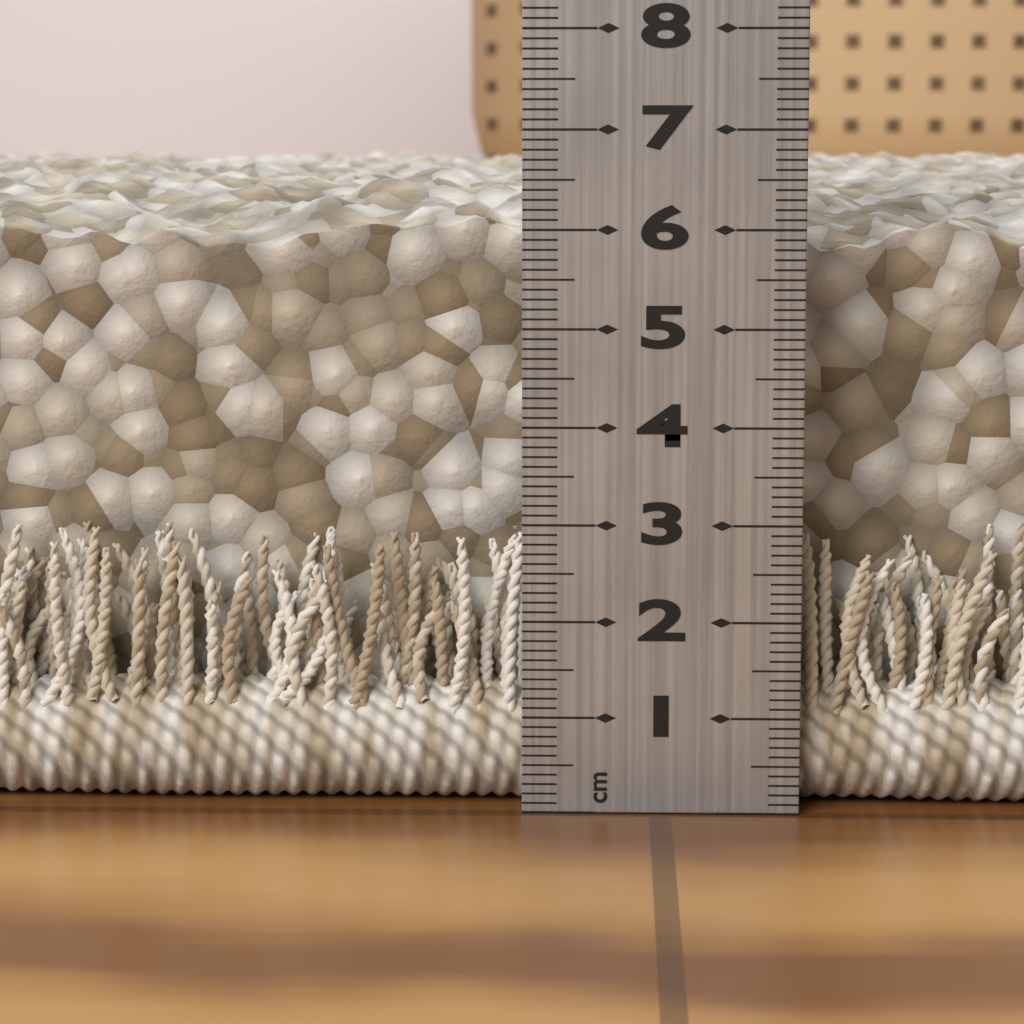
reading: 6.6 cm
